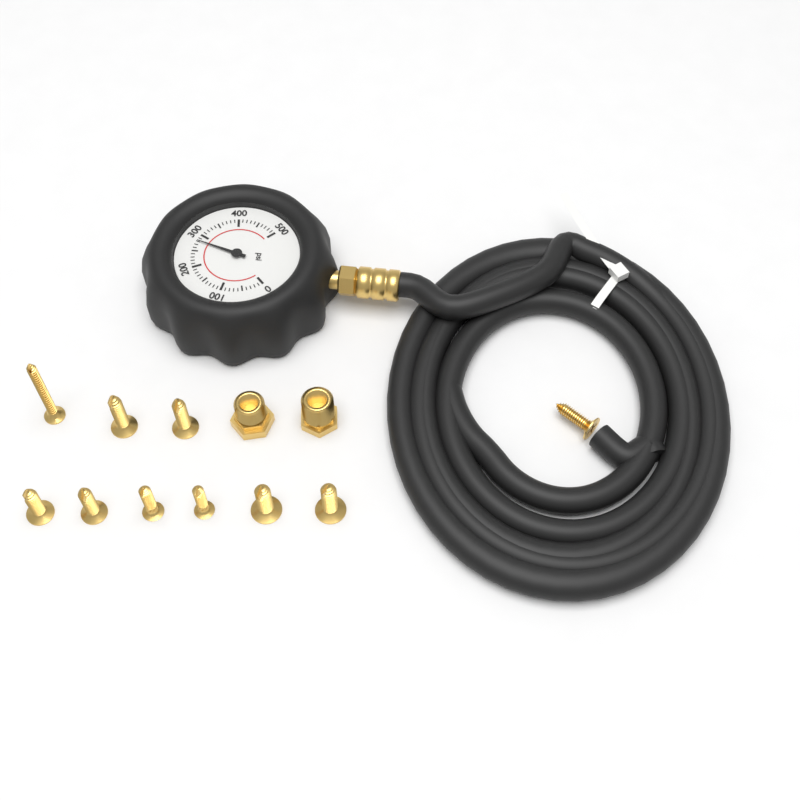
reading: 280 psi
